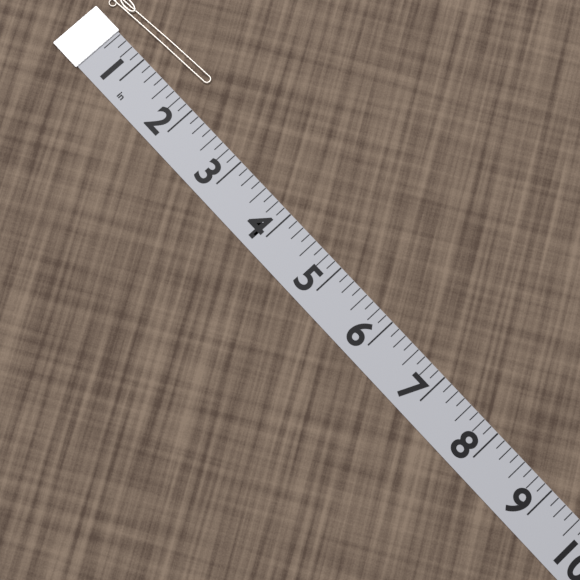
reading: 1.875 in
